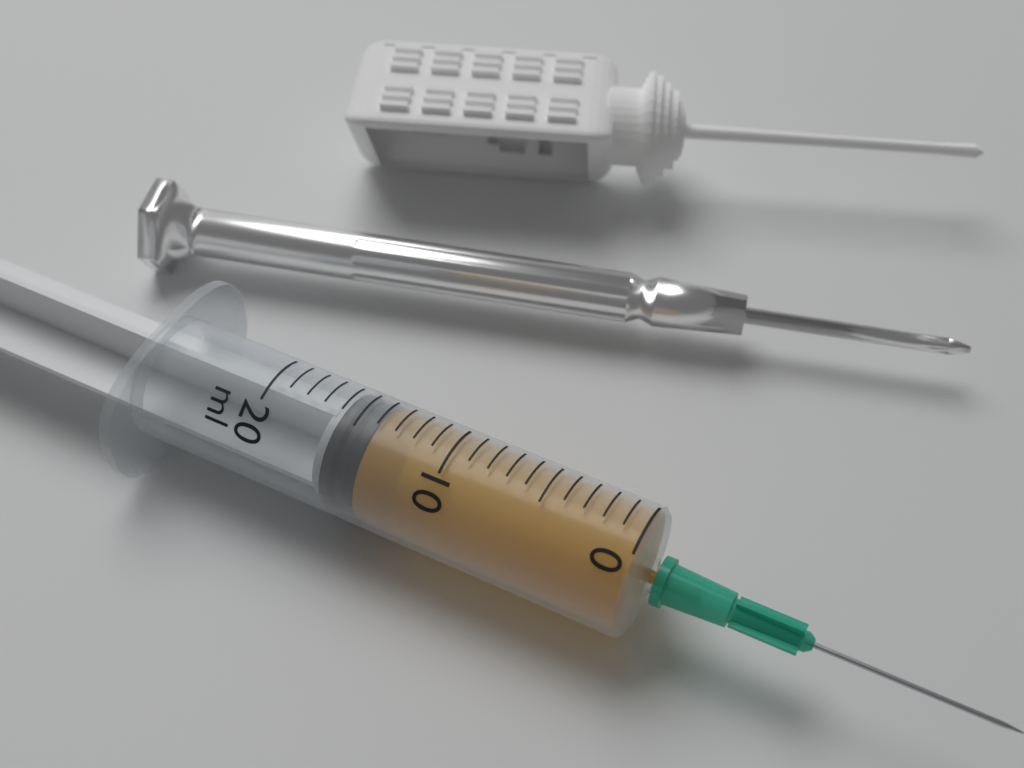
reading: 14 ml
